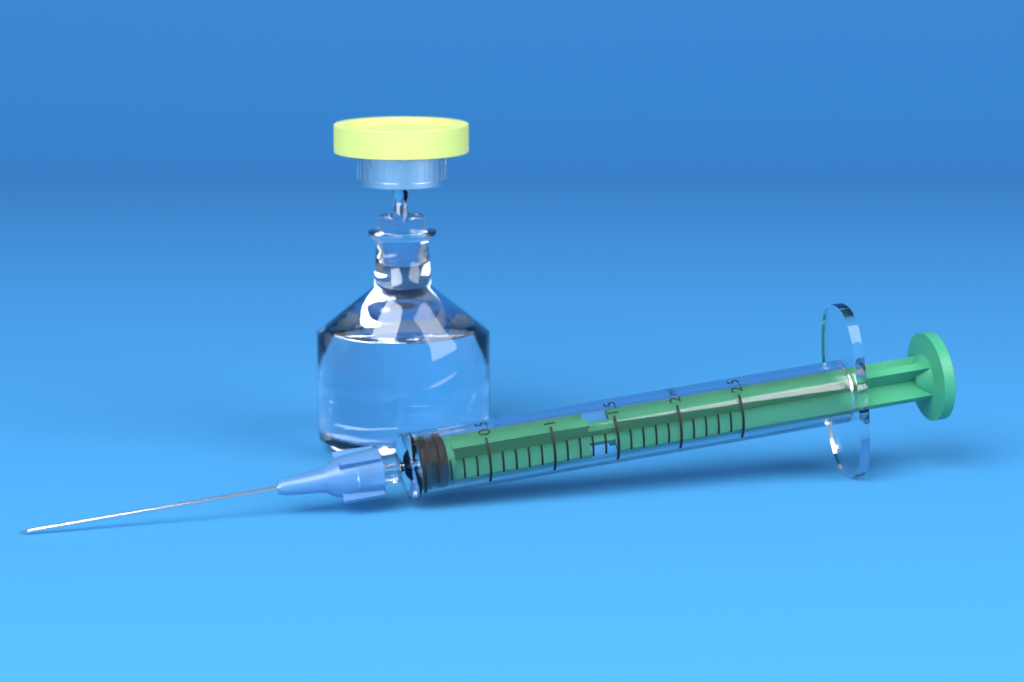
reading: 0.0 ml
